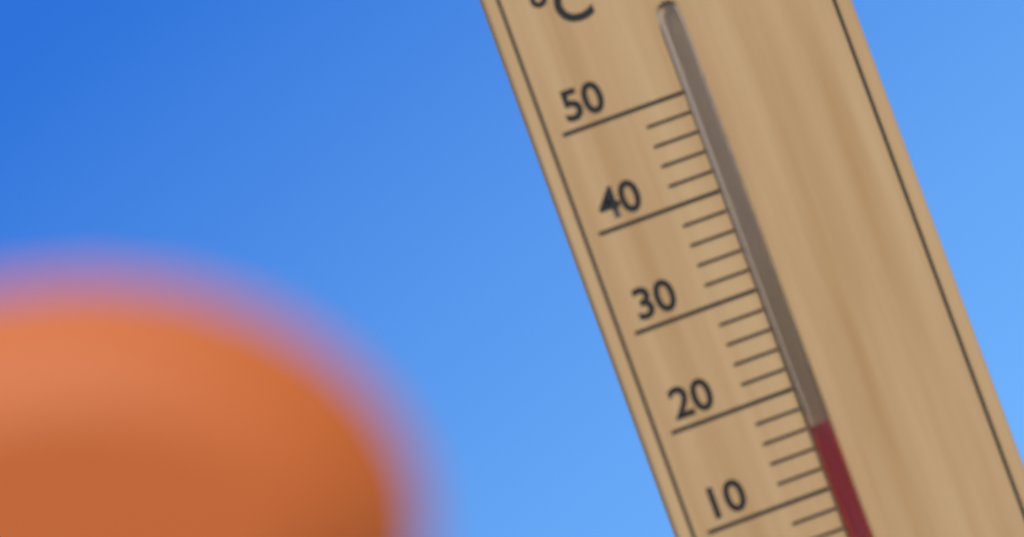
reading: 16 °C
